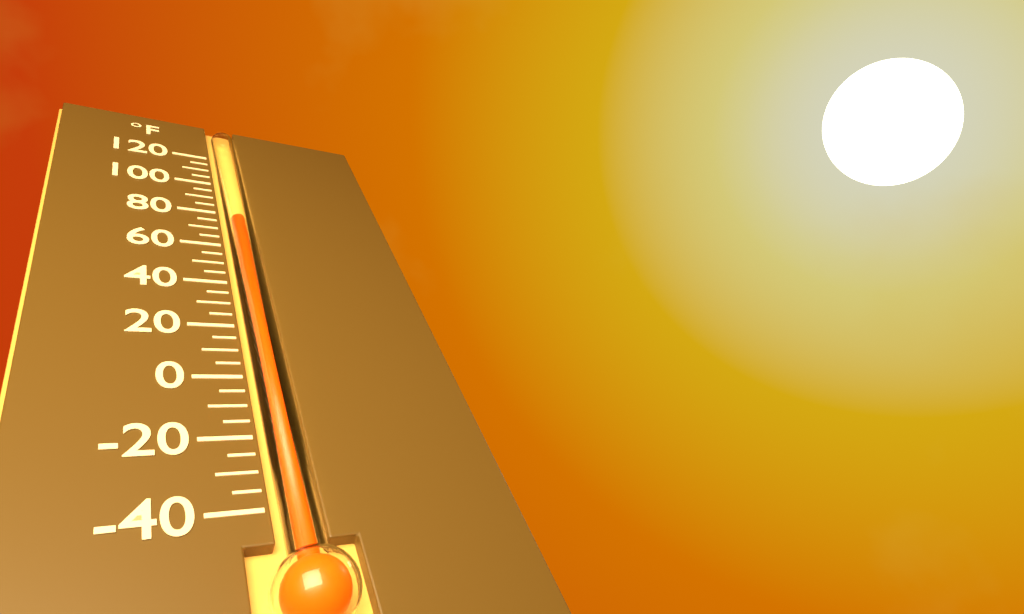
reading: 75 °F
